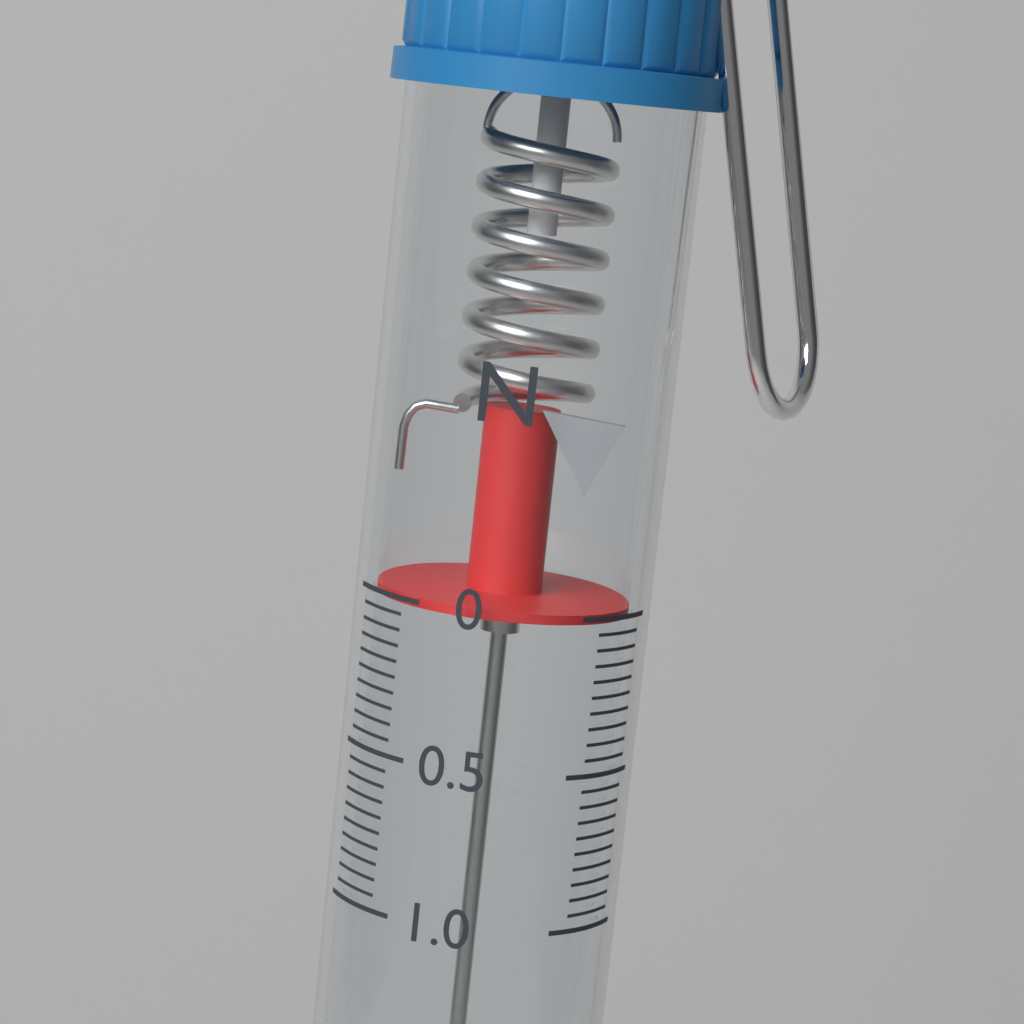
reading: 0.00 N
